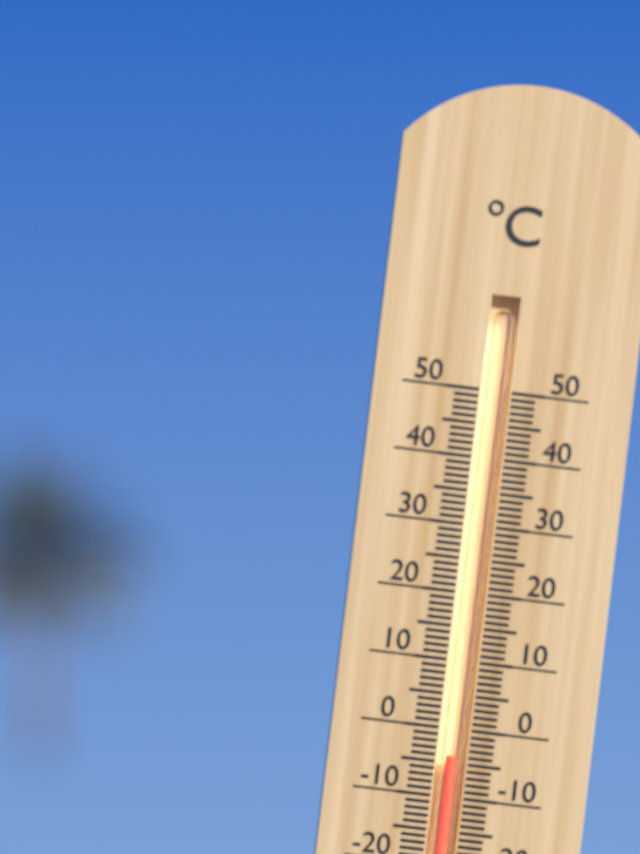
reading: -4 °C
